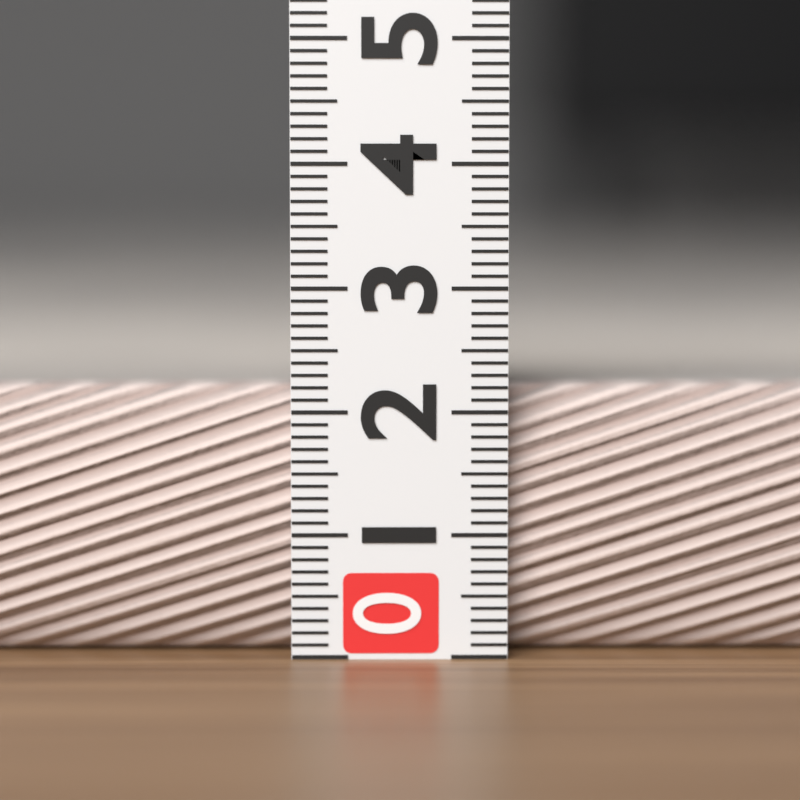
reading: 2.2 (no unit)
